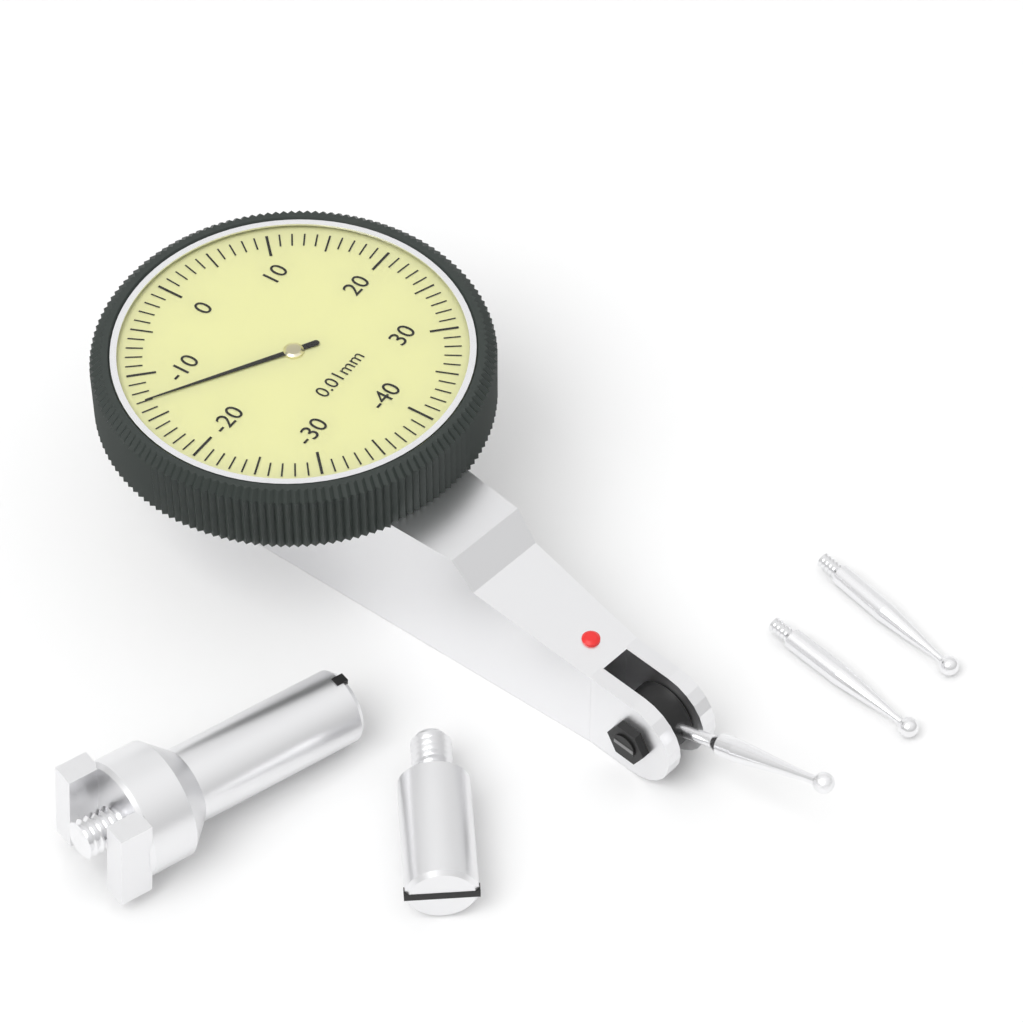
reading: -13 0.01mm
